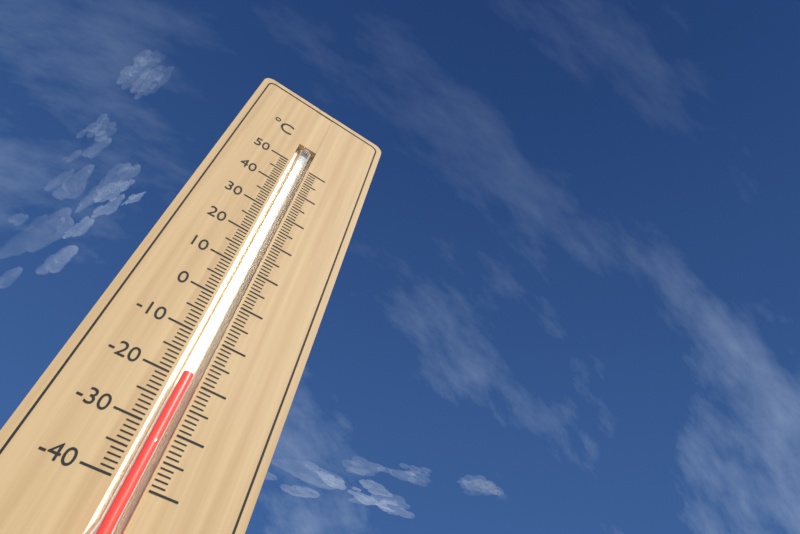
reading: -19 °C
